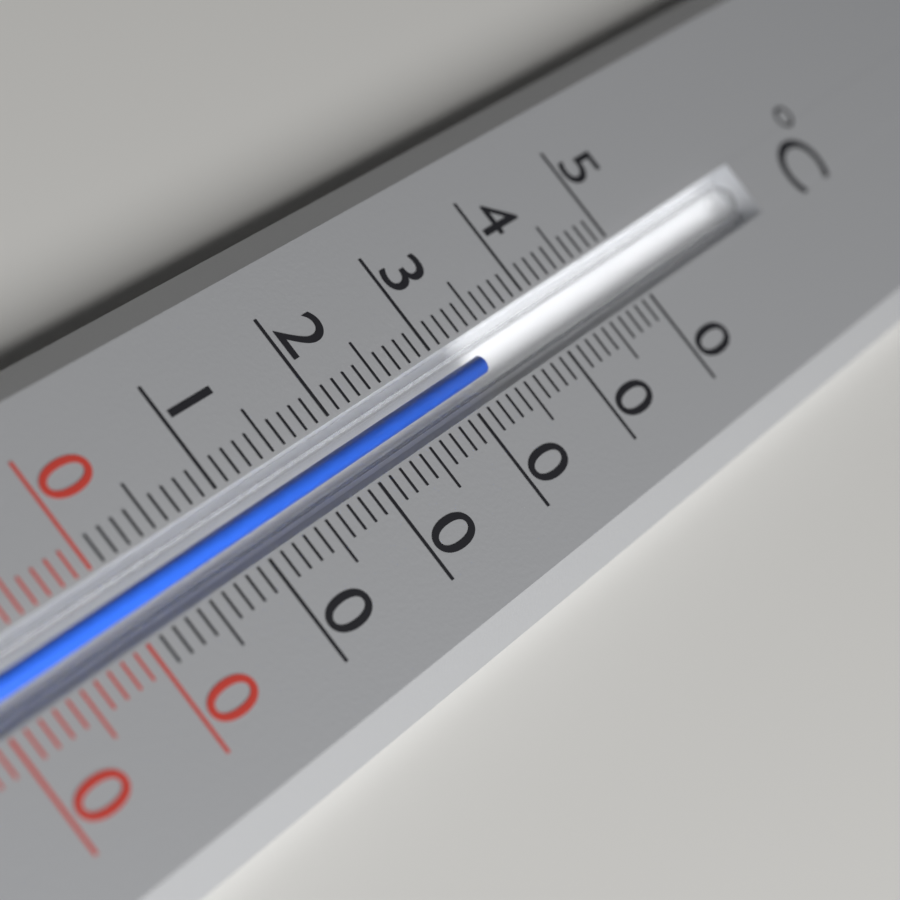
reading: 33 °C
